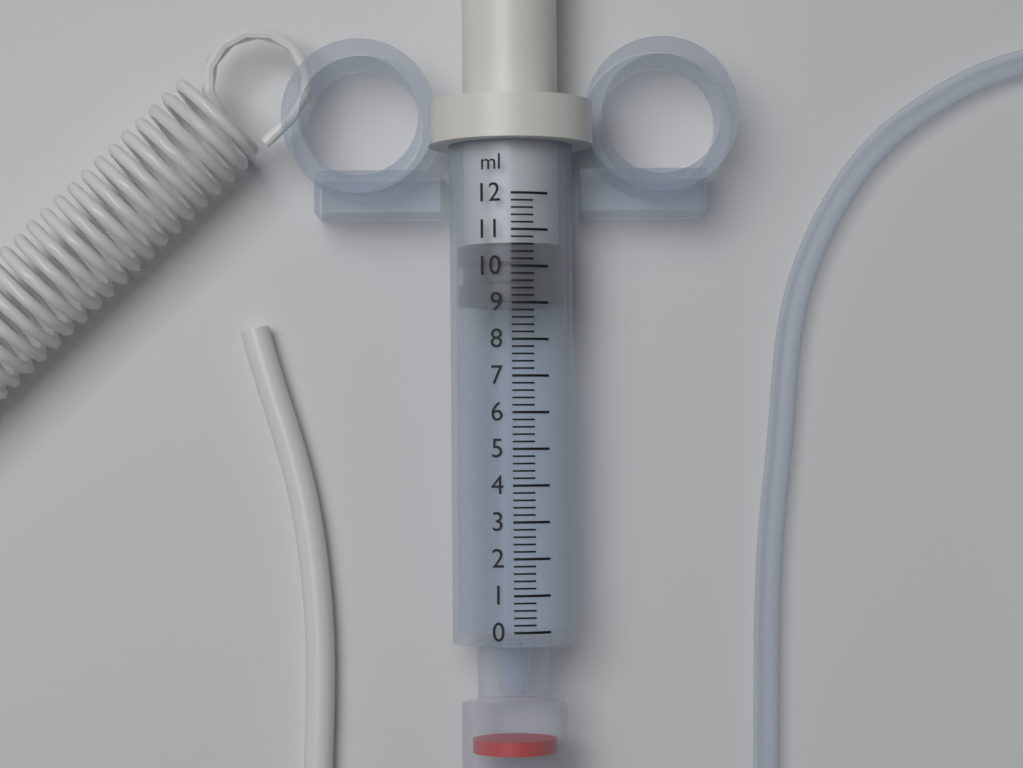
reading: 9.0 ml
